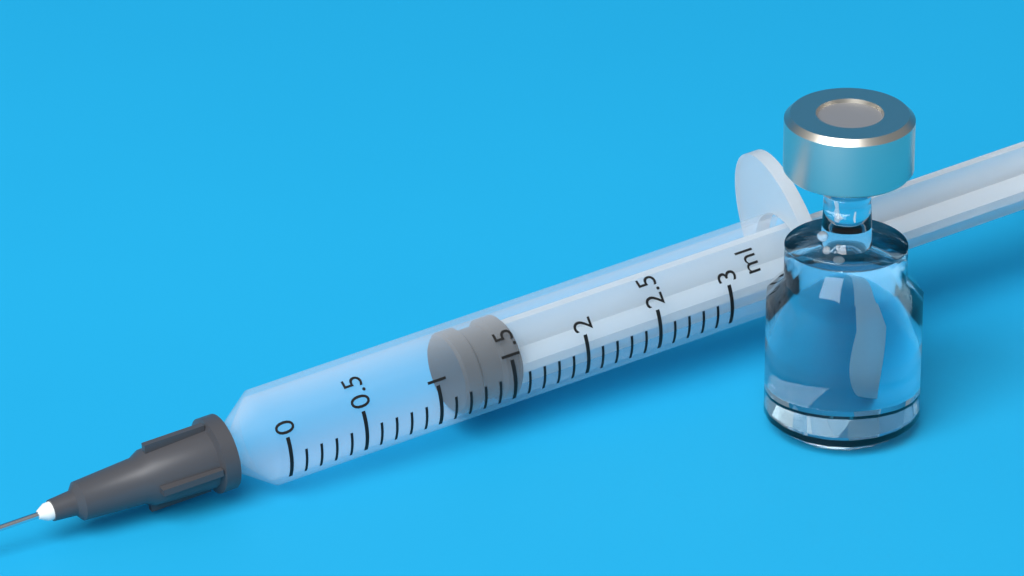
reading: 1.2 ml
